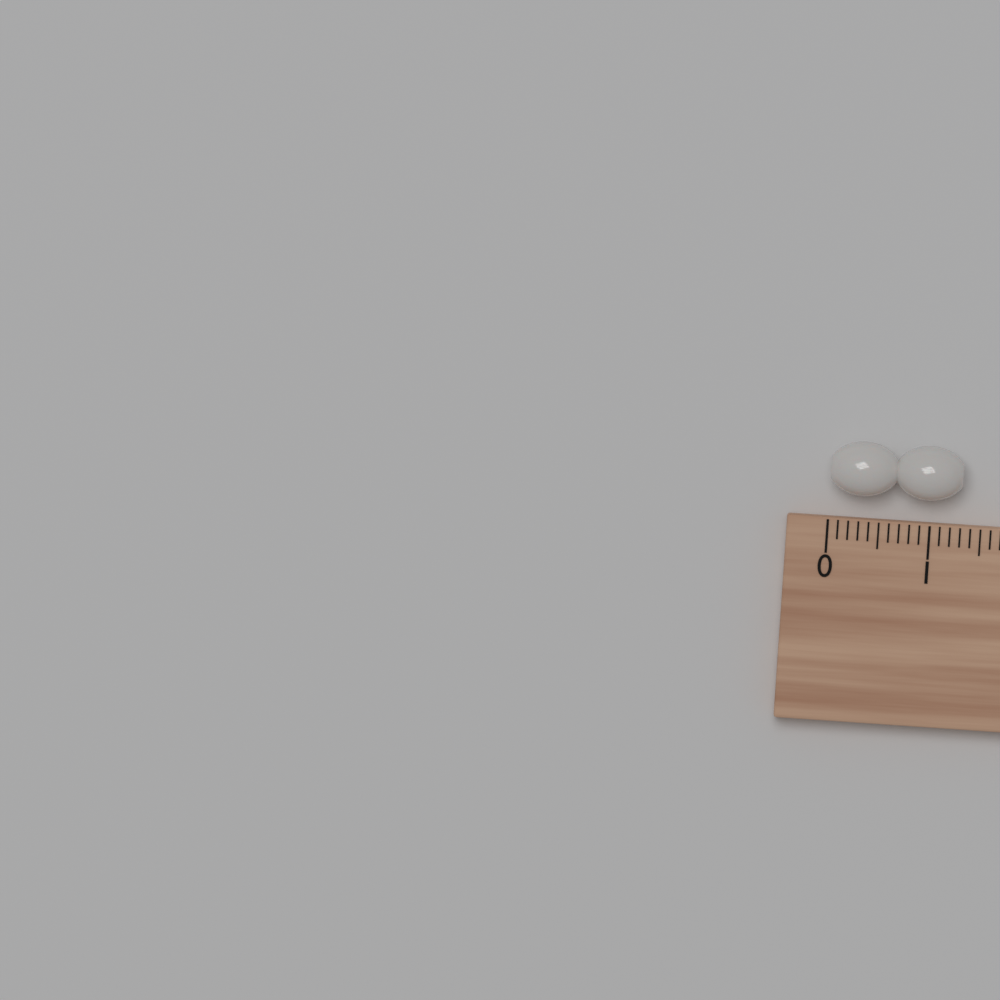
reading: 1.3 cm
